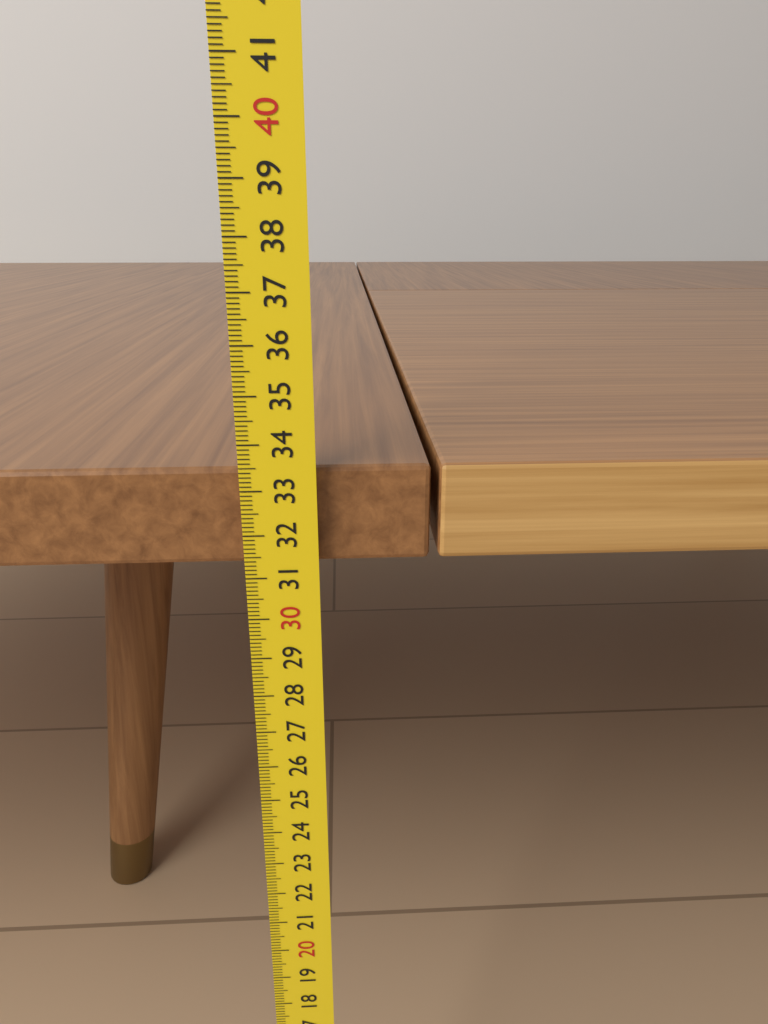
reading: 33.4 cm
